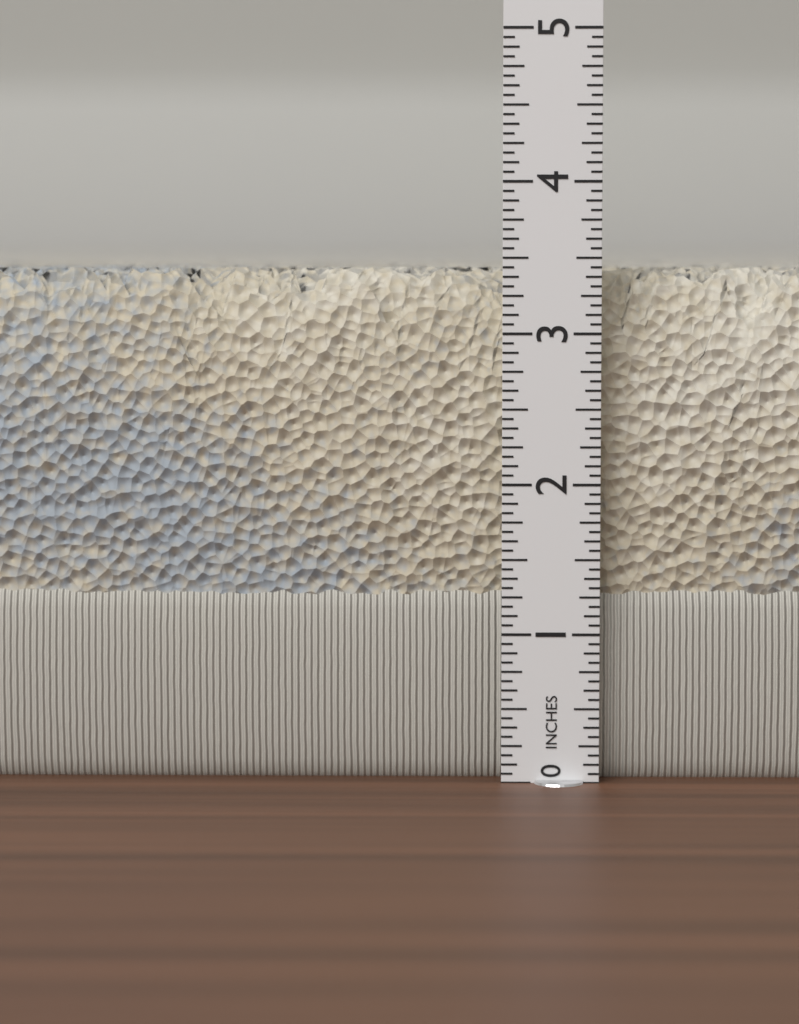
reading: 3.4375 in
